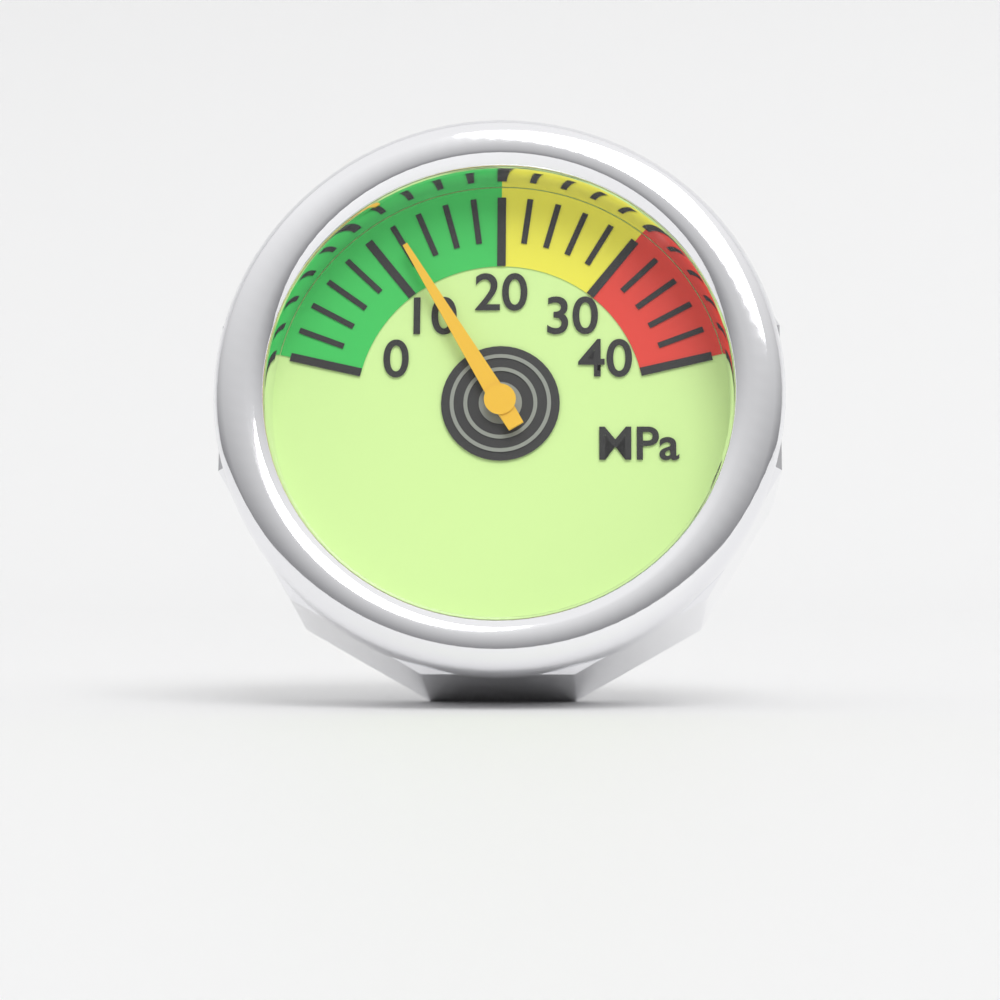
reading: 12 MPa
